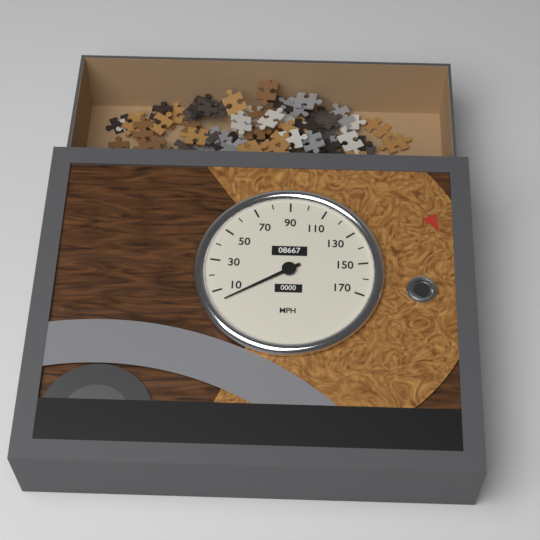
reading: 3 mph
